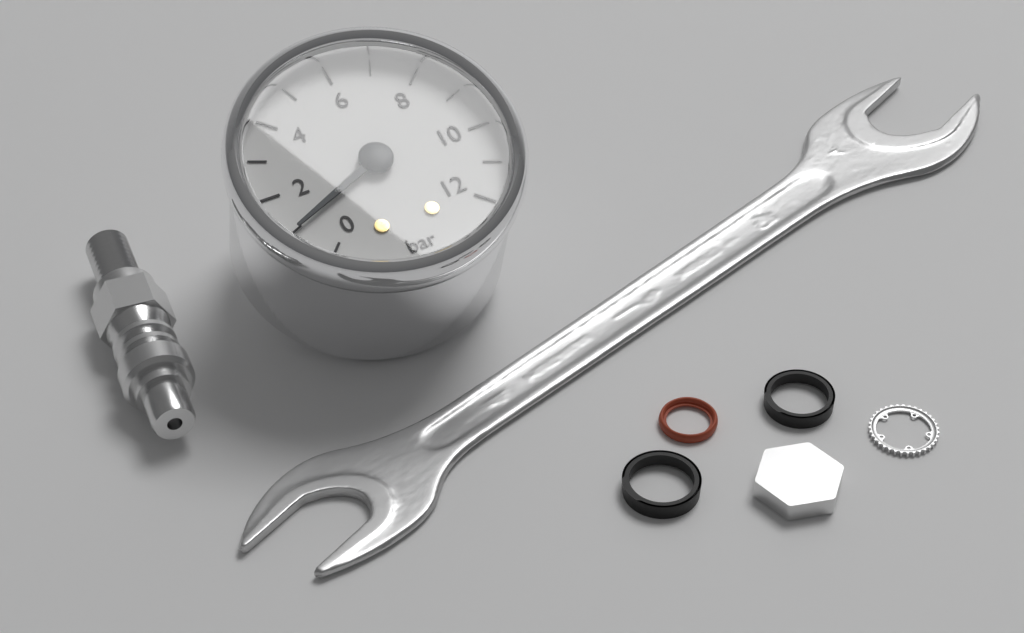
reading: 1 bar
